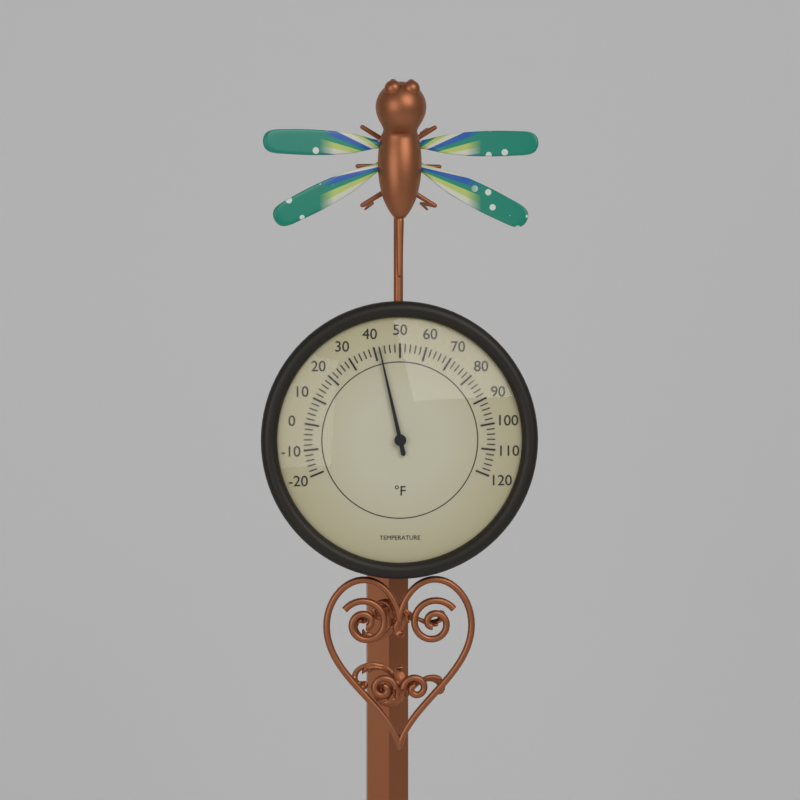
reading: 42 °F
